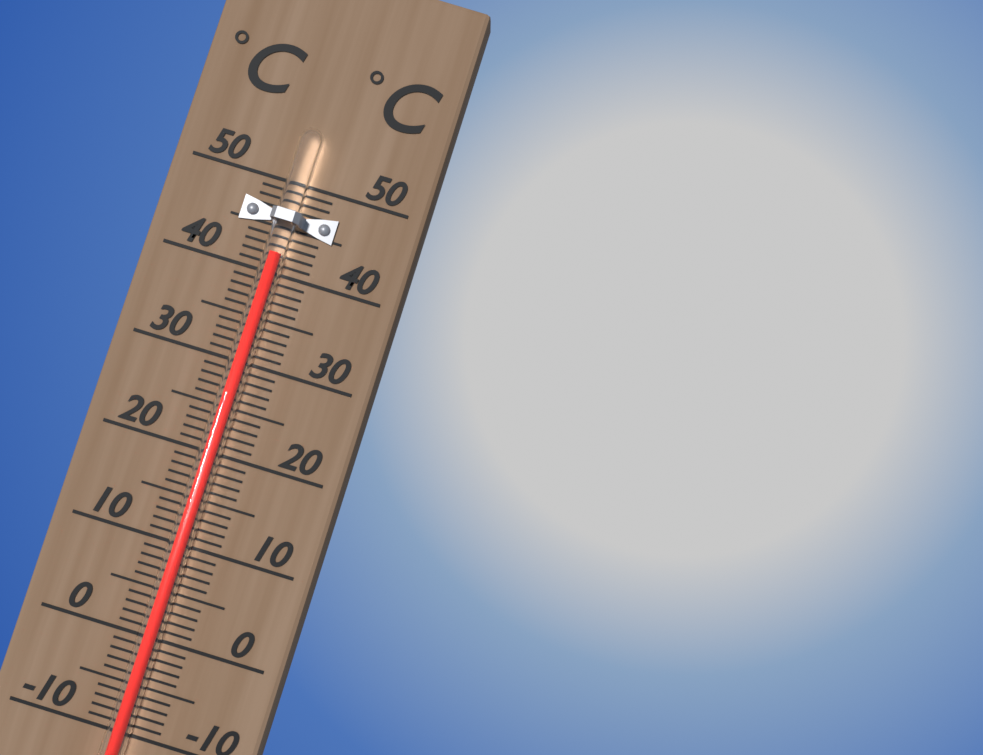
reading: 42 °C
